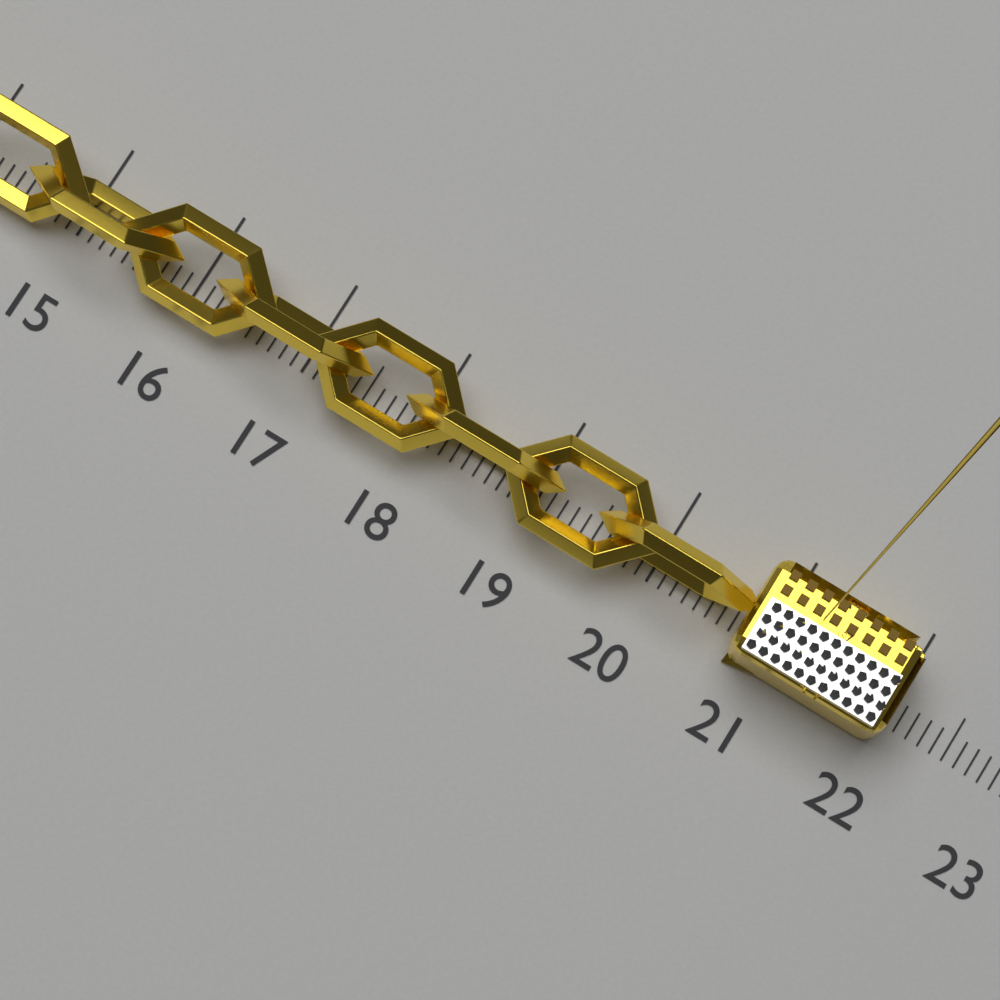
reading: 22.0 (no unit)
